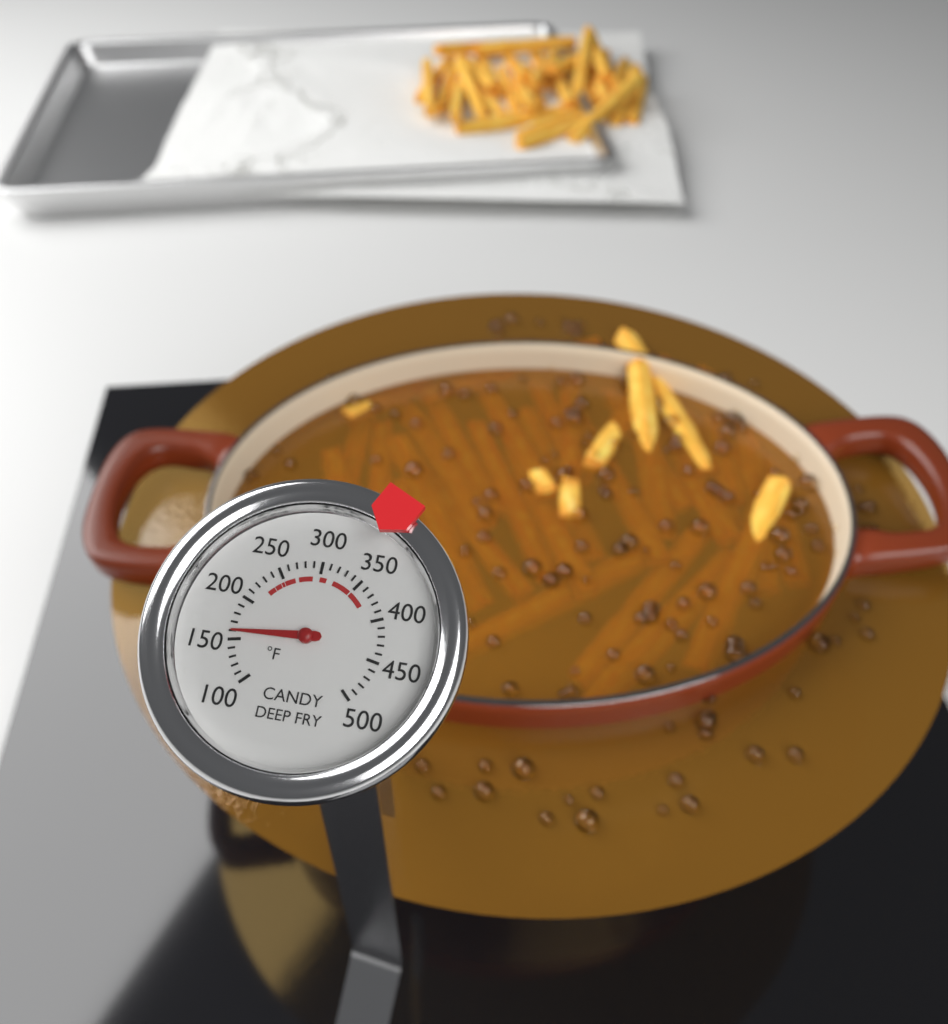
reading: 160 °F
